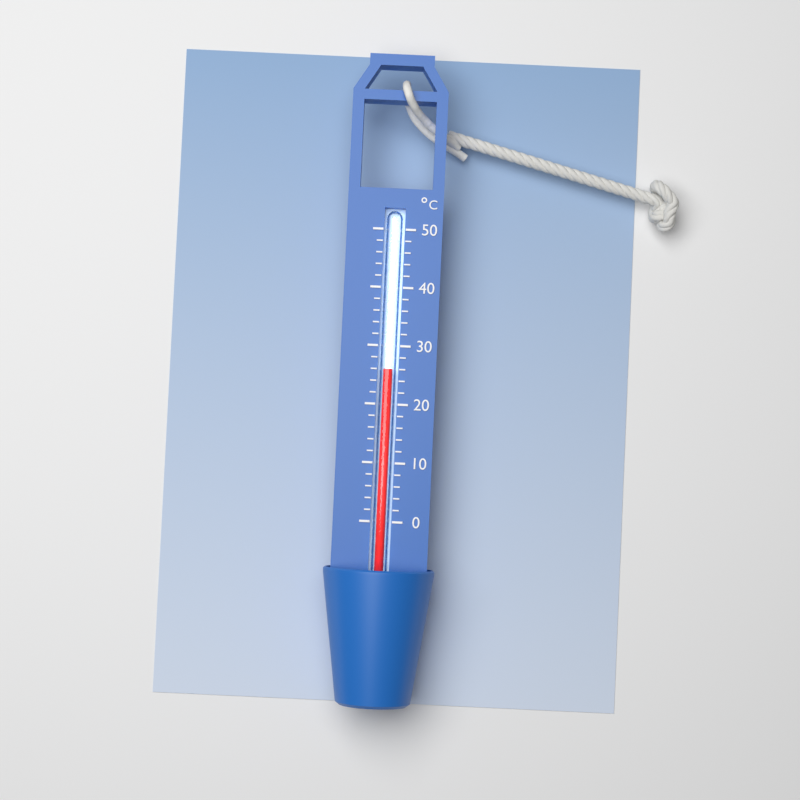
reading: 26 °C
